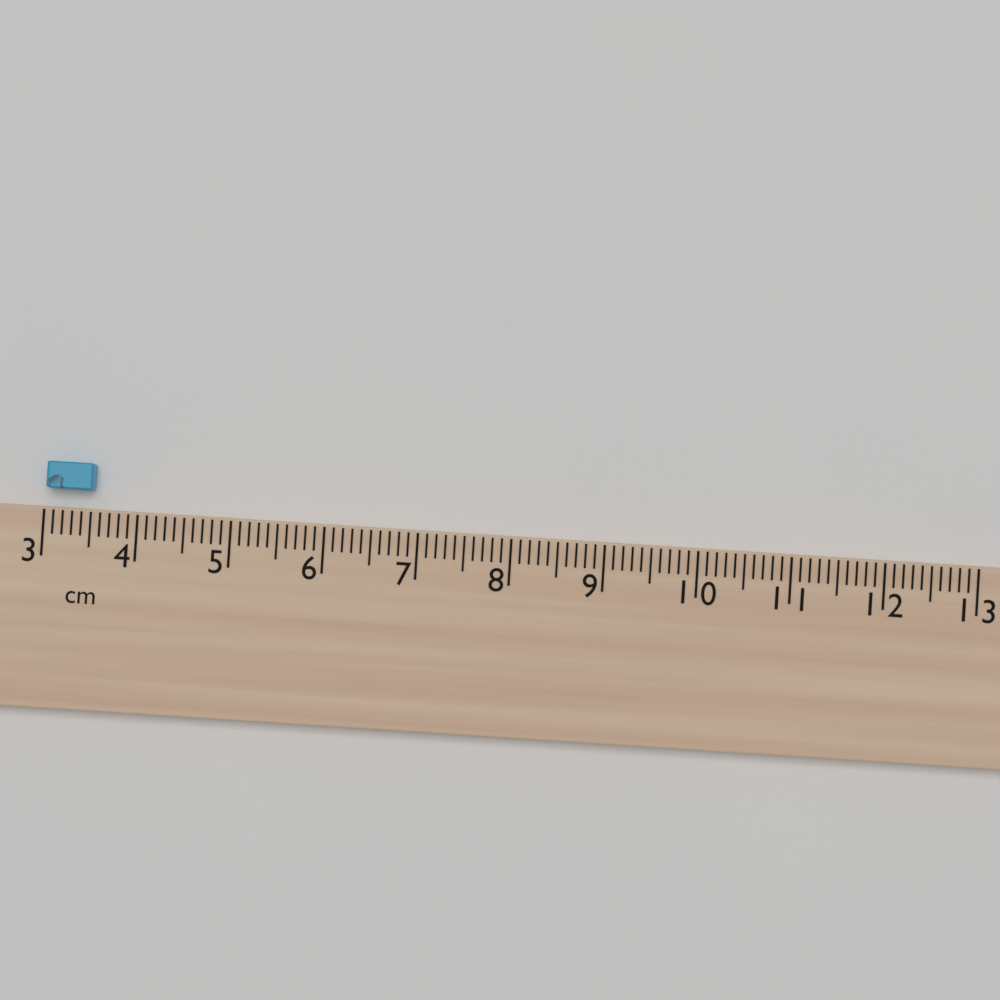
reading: 3.5 cm
